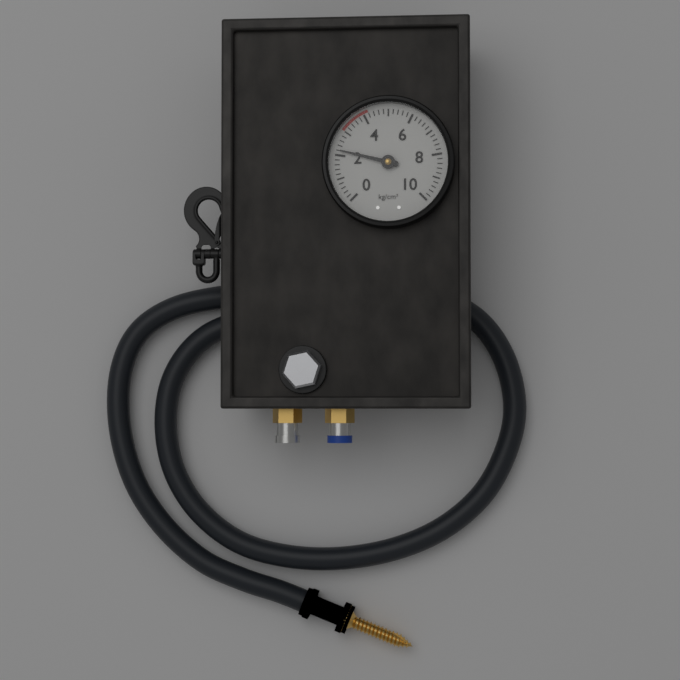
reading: 2.2 kg/cm²
